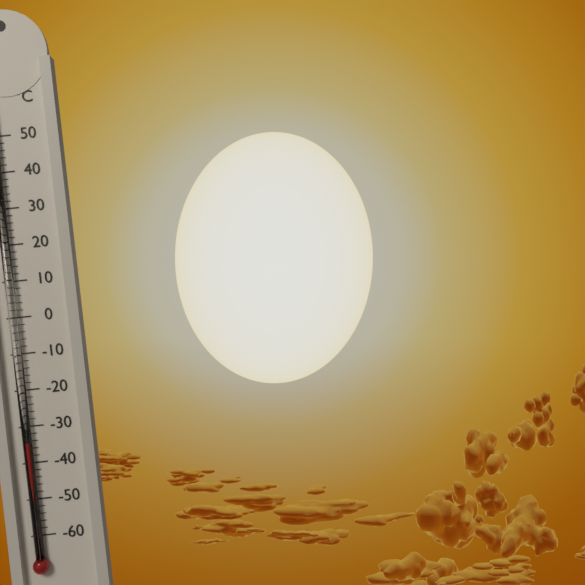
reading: -34 °C
